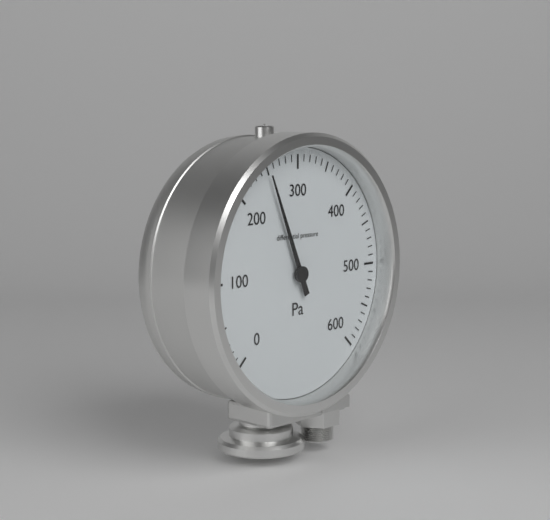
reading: 250 Pa
